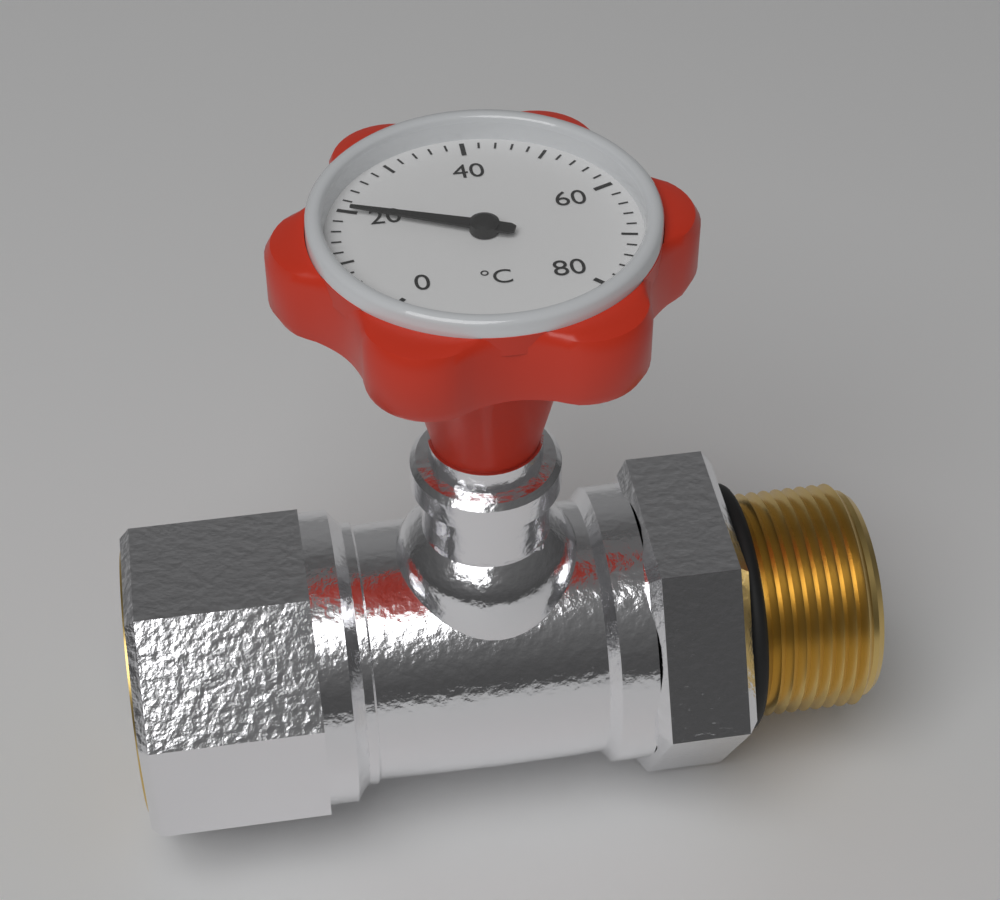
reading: 20 °C
